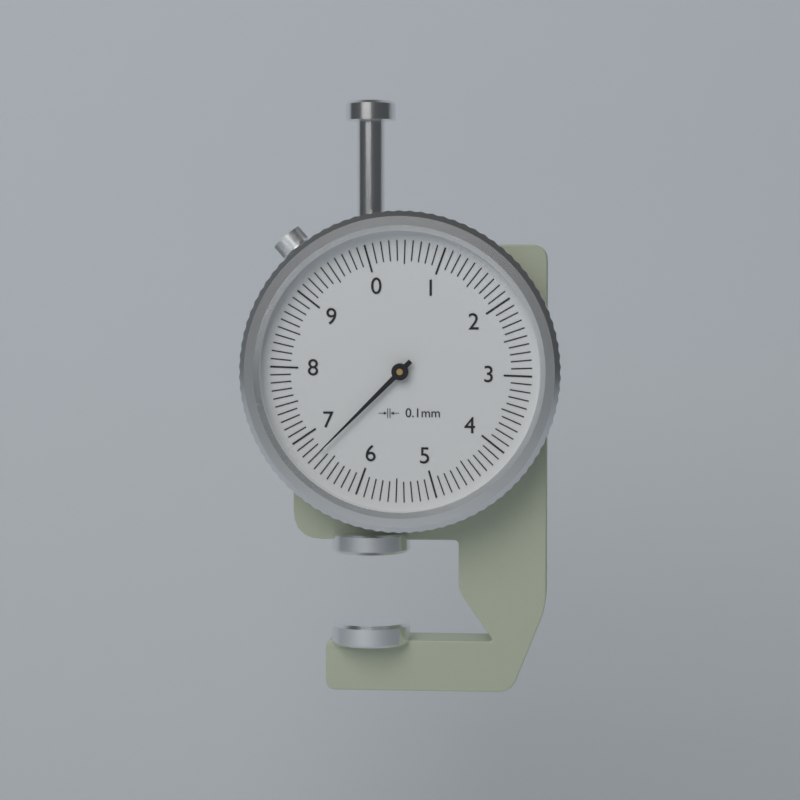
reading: 6.7 mm
